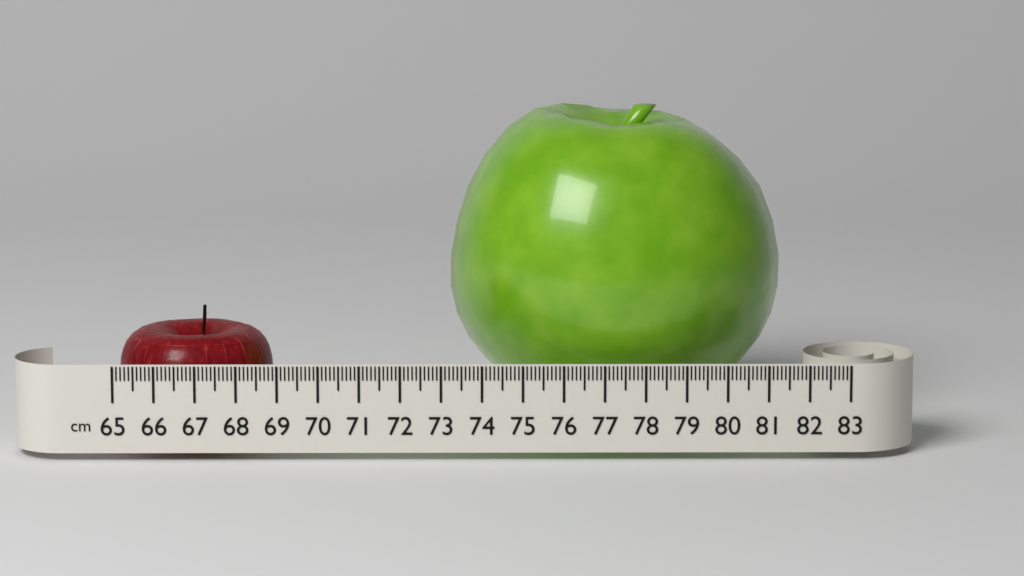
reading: 68.8 cm
